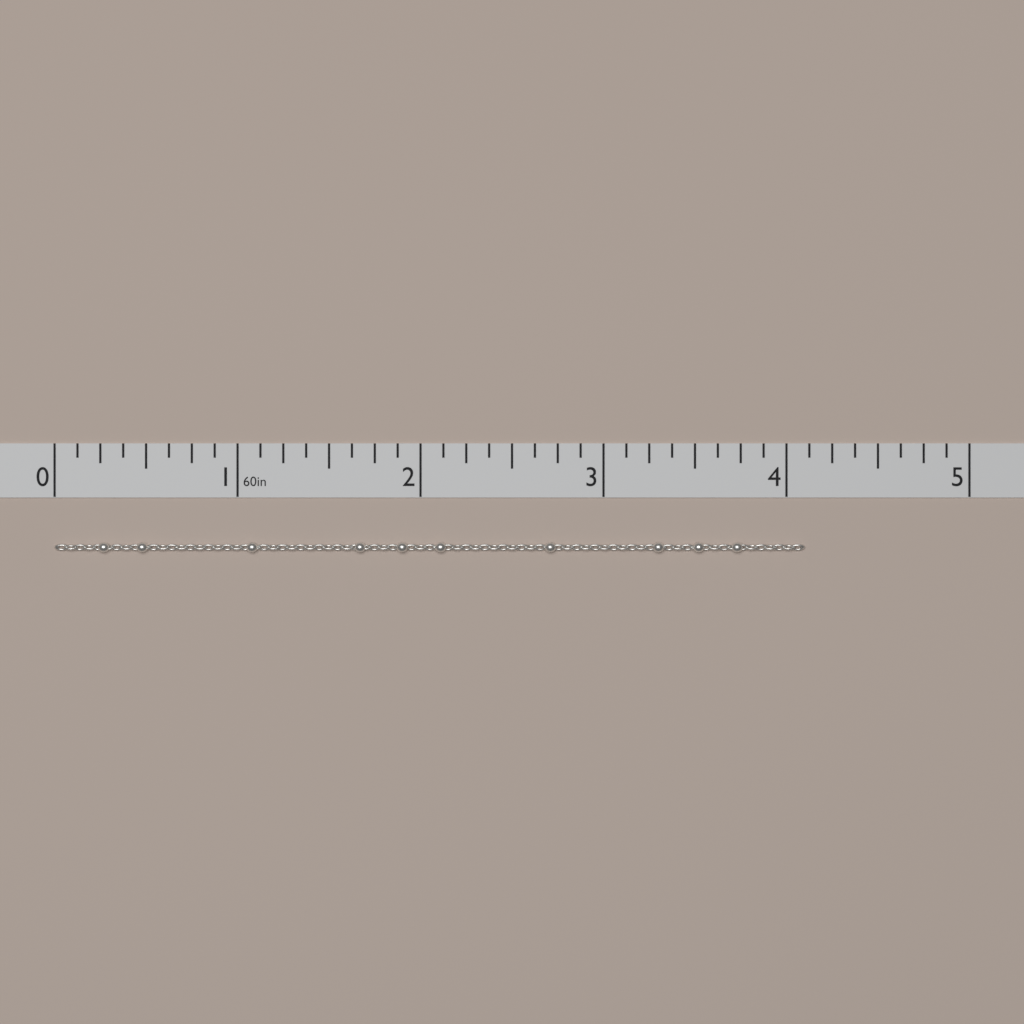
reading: 4.100 in
